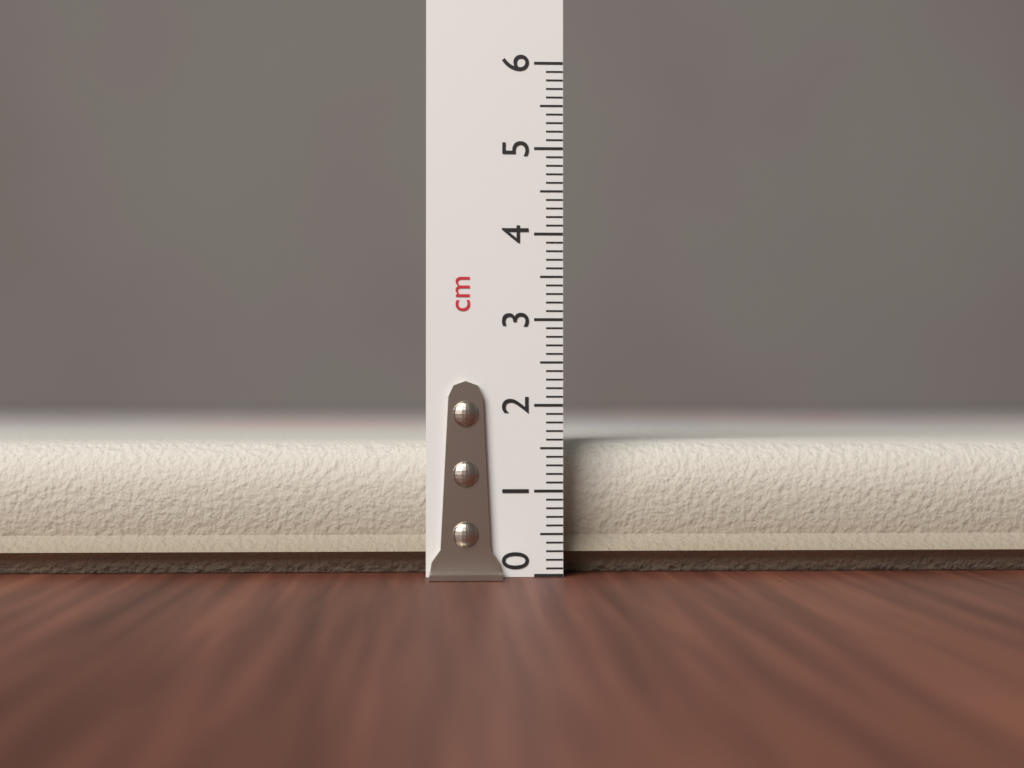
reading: 1.7 cm
